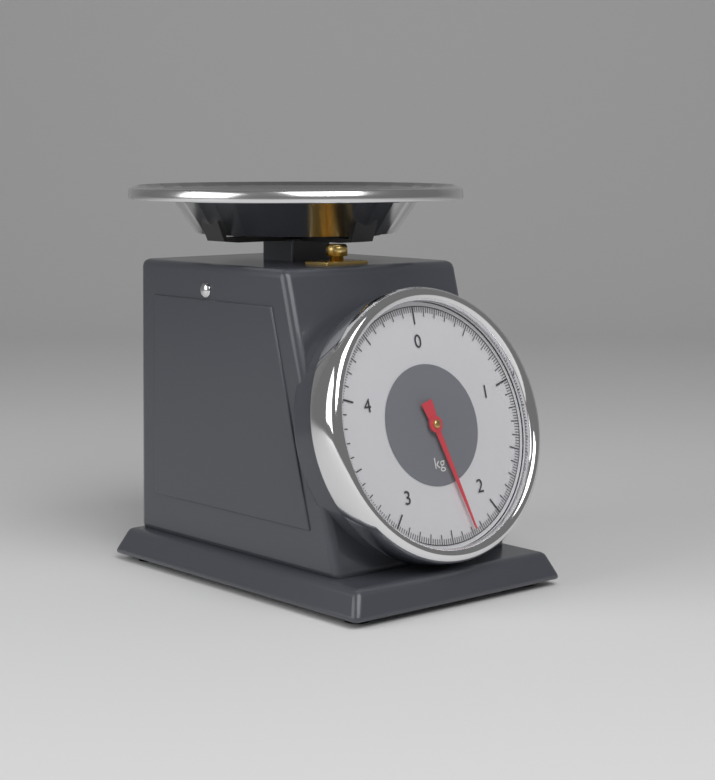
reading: 2.28 kg
